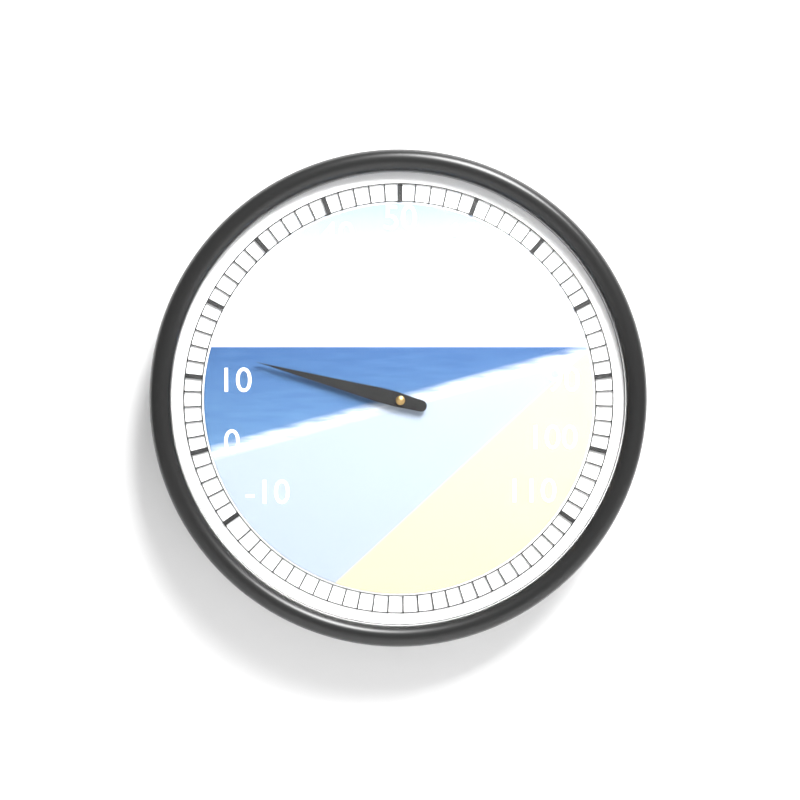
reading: 14 (no unit)
